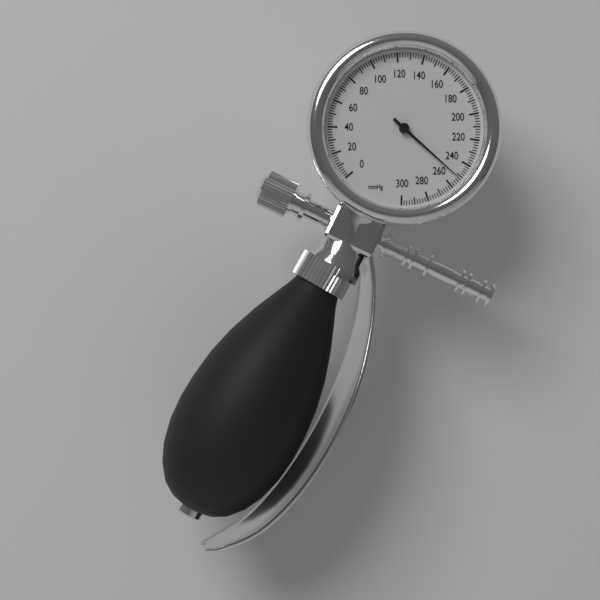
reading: 252 mmHg
